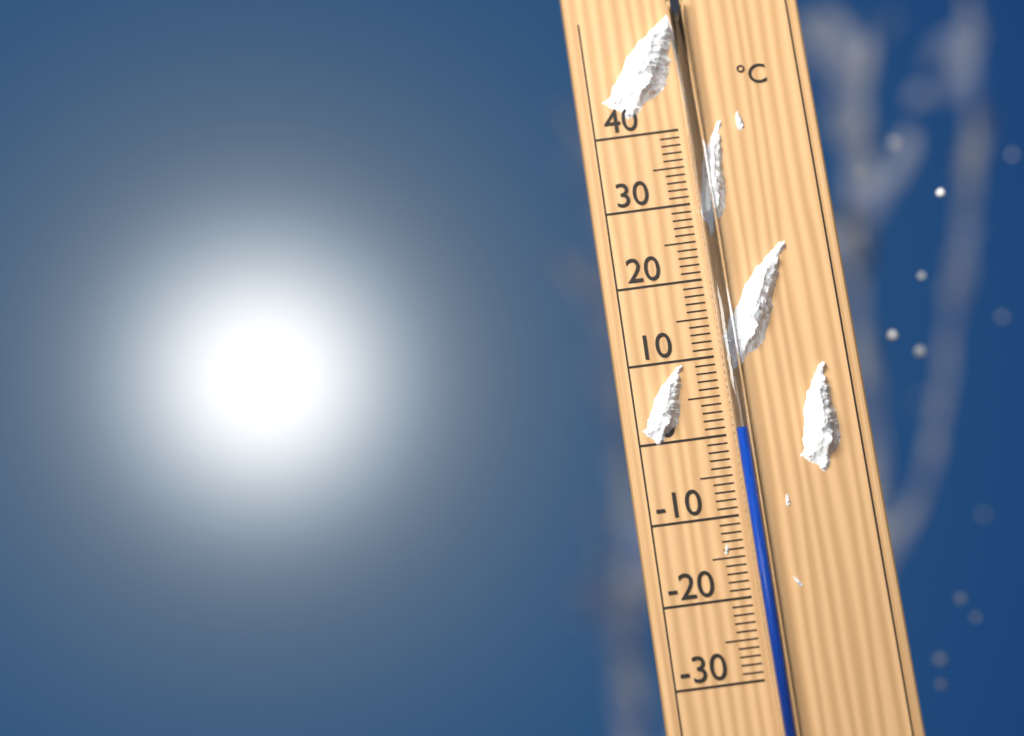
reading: 0.5 °C
